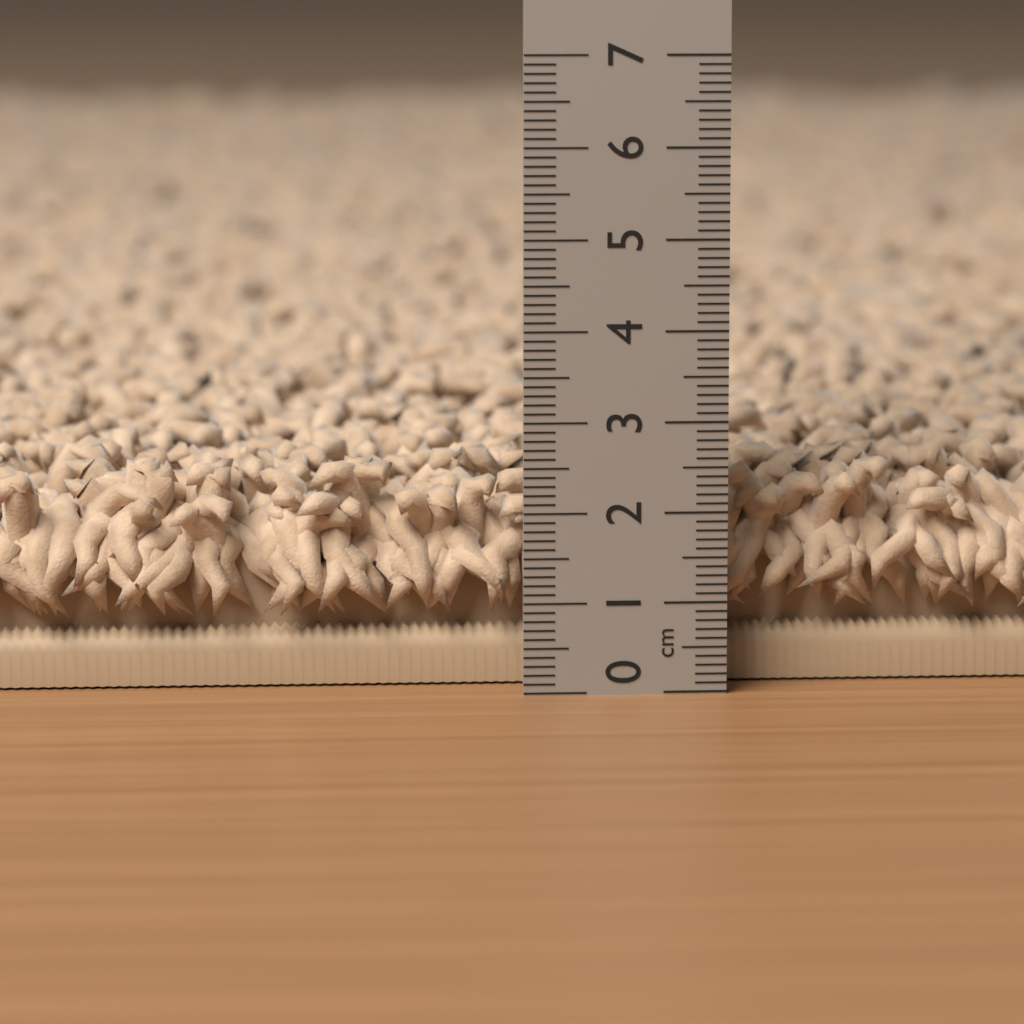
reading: 2.5 cm
